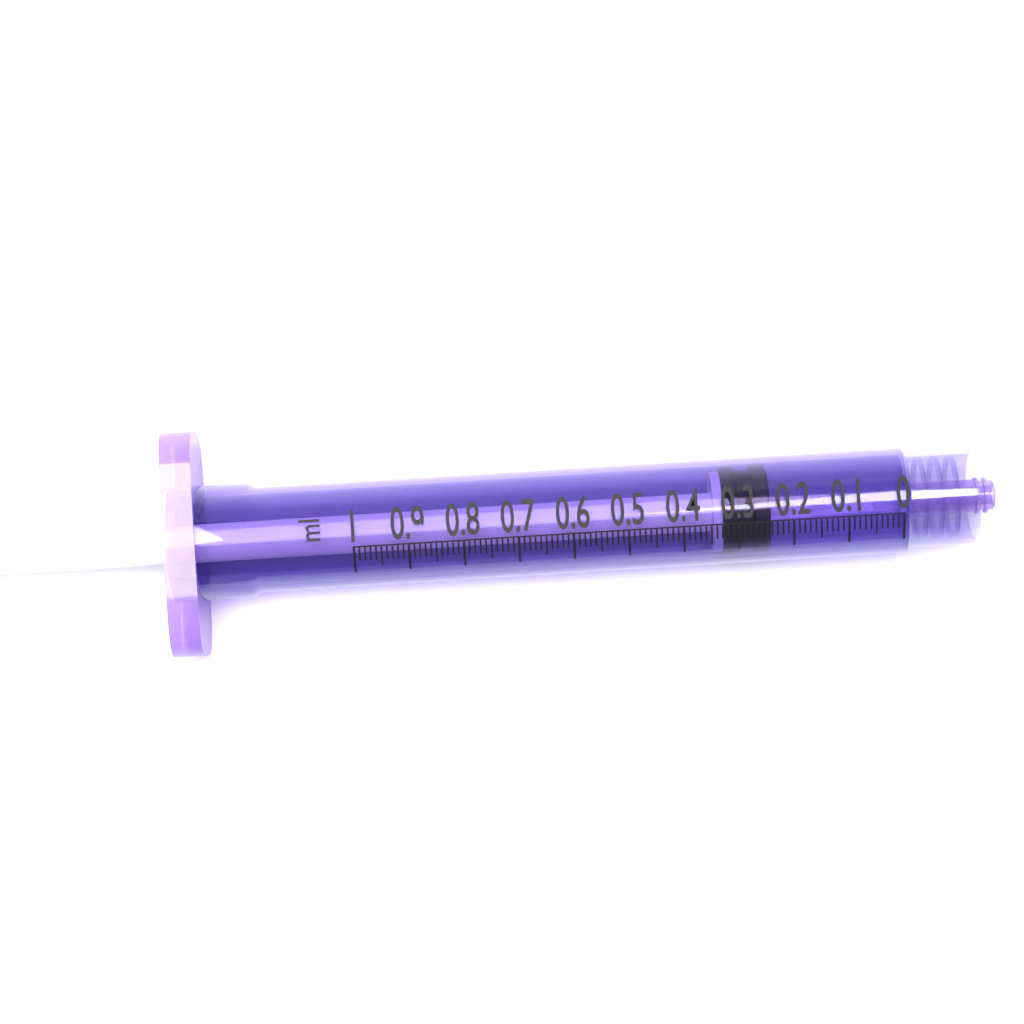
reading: 0.24 ml
